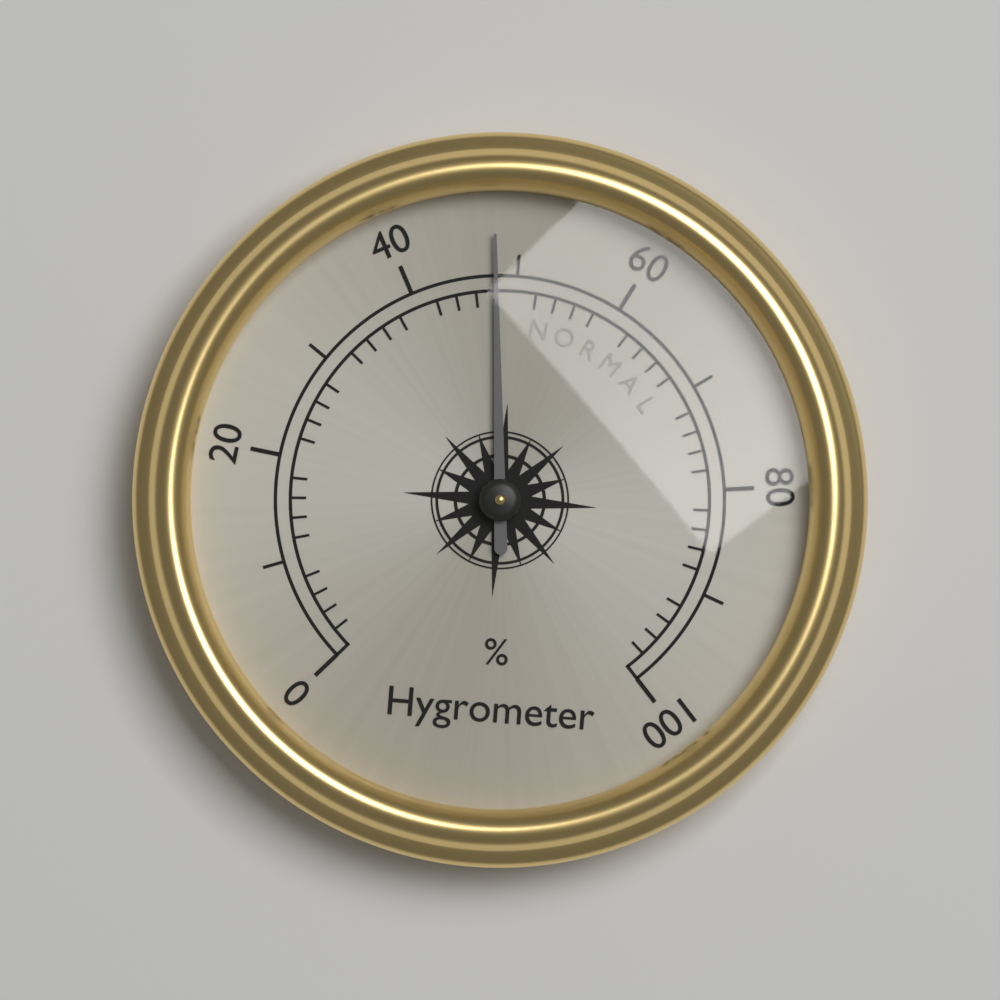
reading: 48 %
